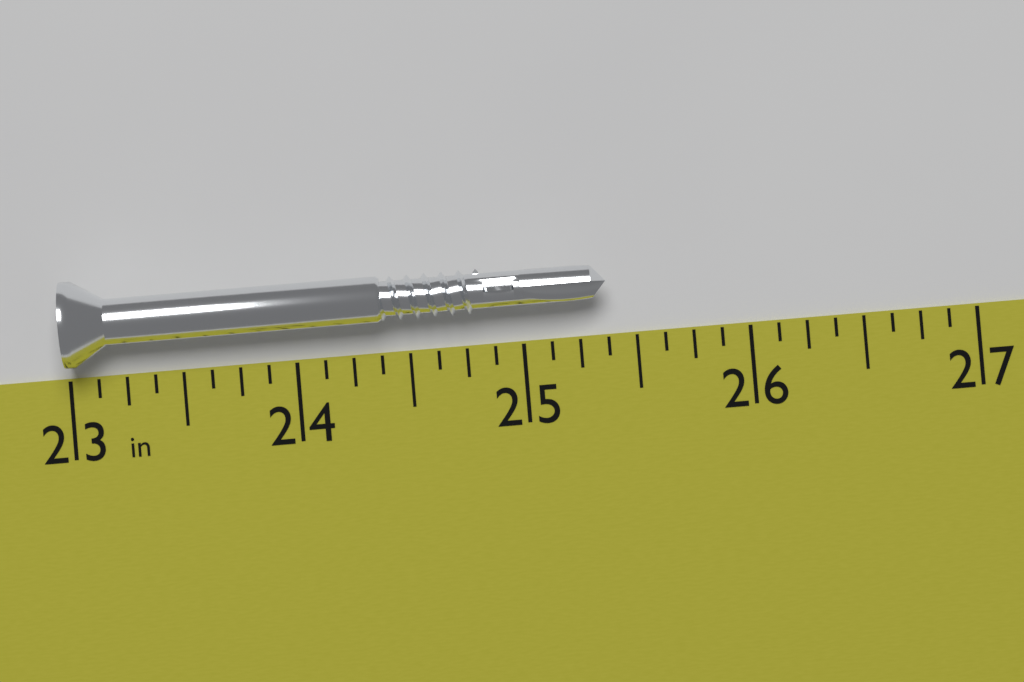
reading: 25.375 in
